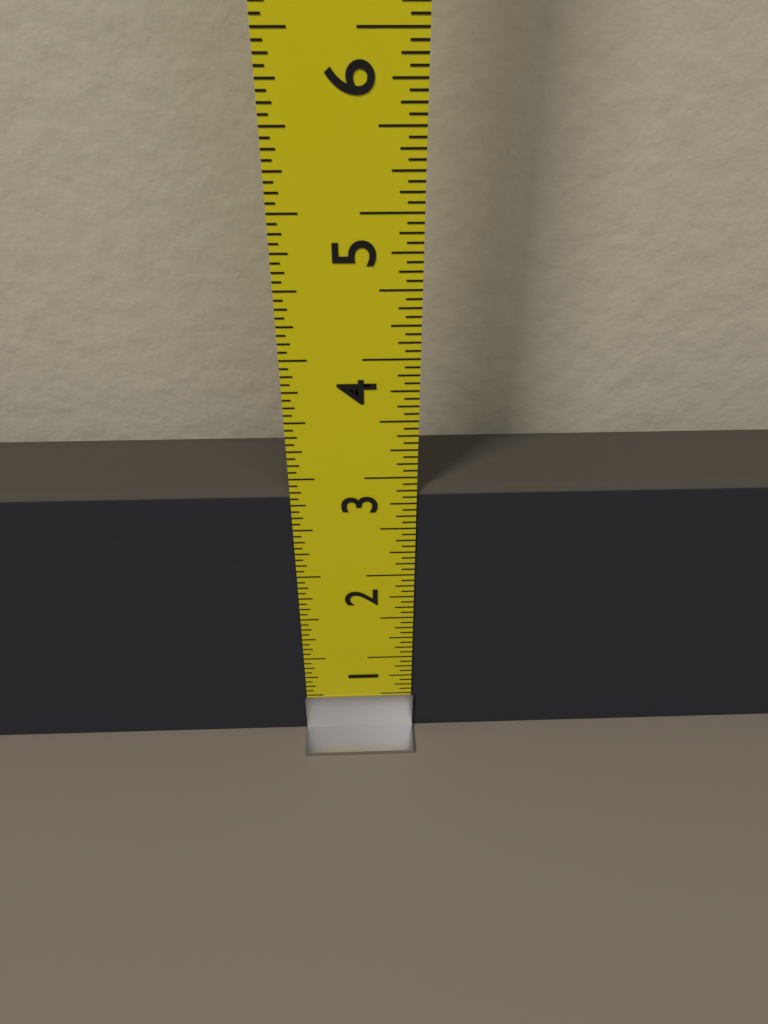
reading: 2.8750 in
